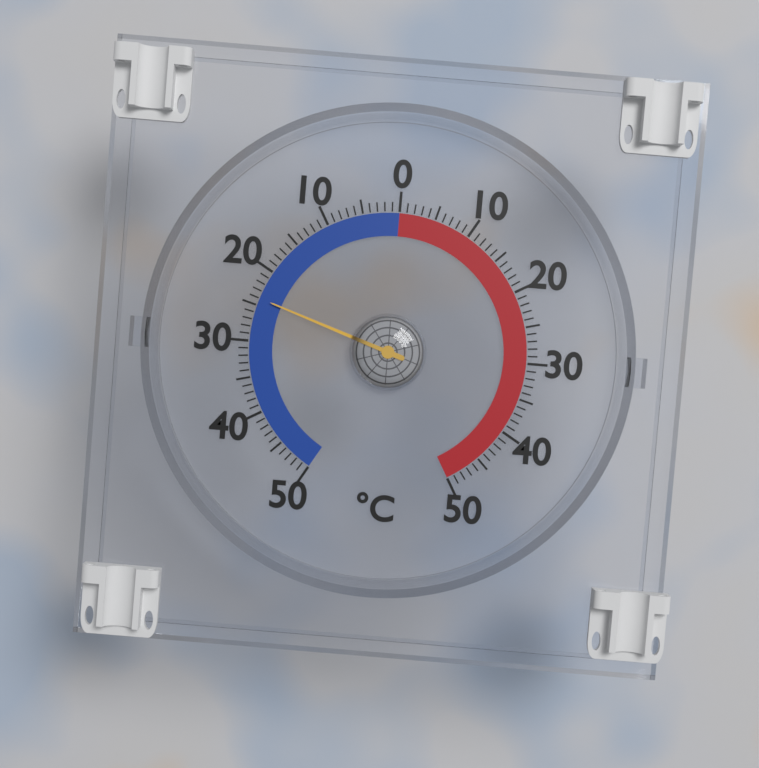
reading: -24 °C
